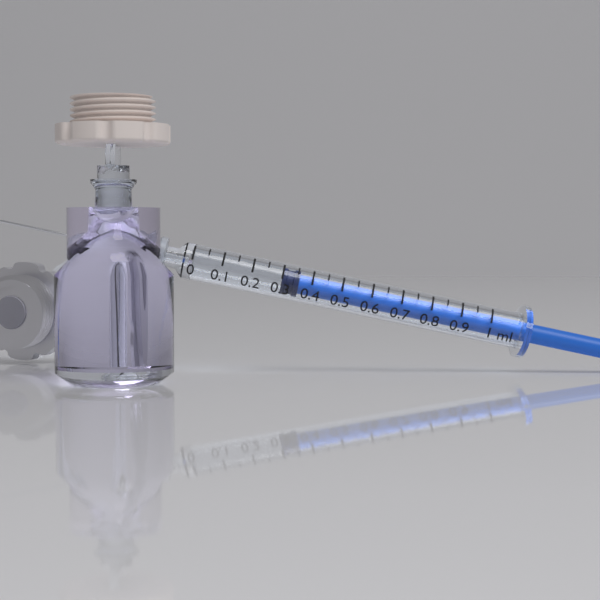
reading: 0.30 ml
